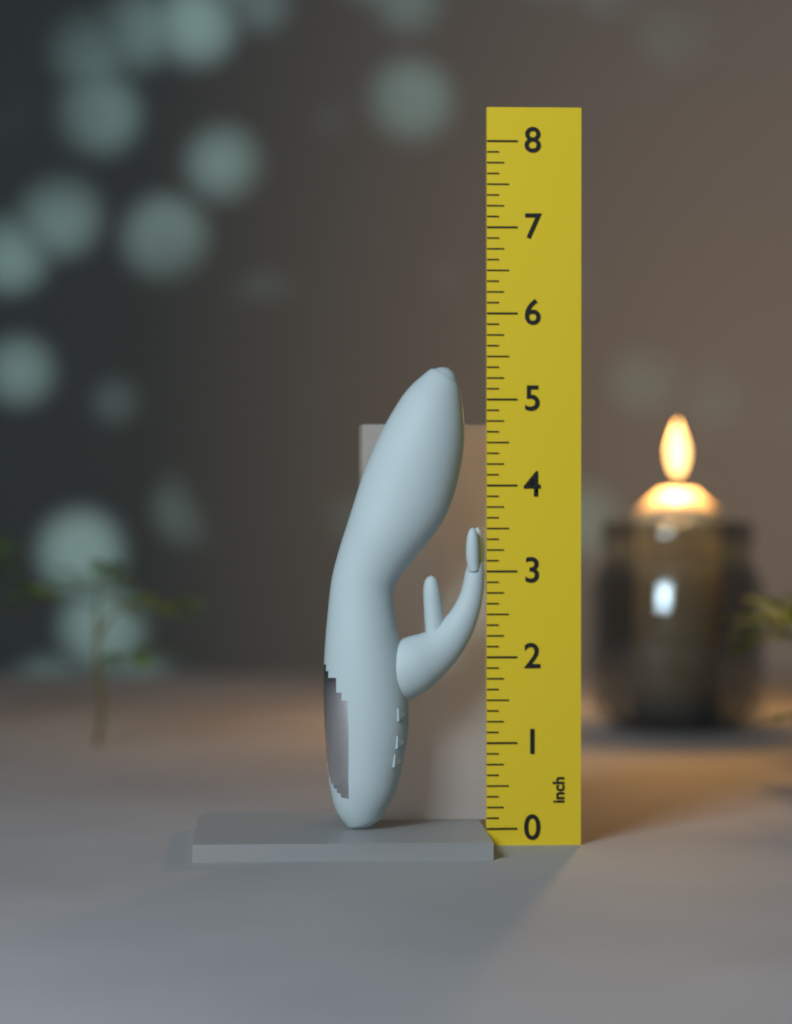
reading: 5.375 inch
